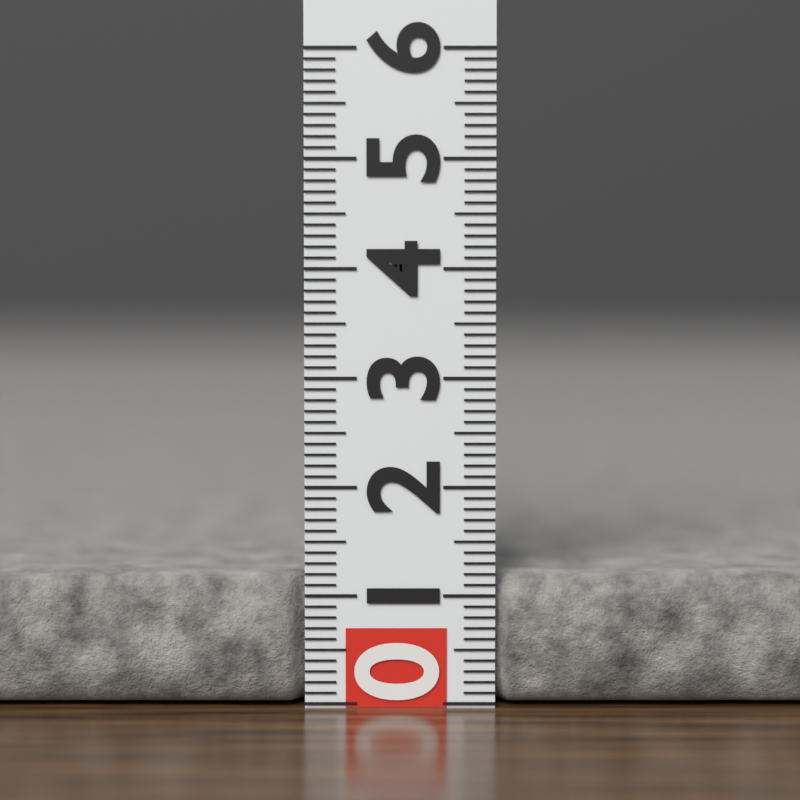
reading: 1.2 (no unit)
